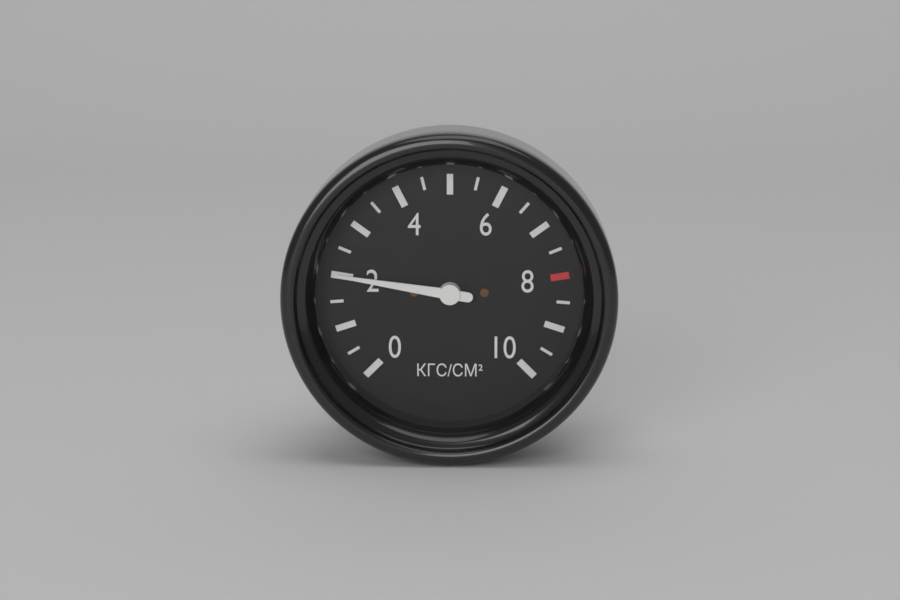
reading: 2.0 кгс/см²
